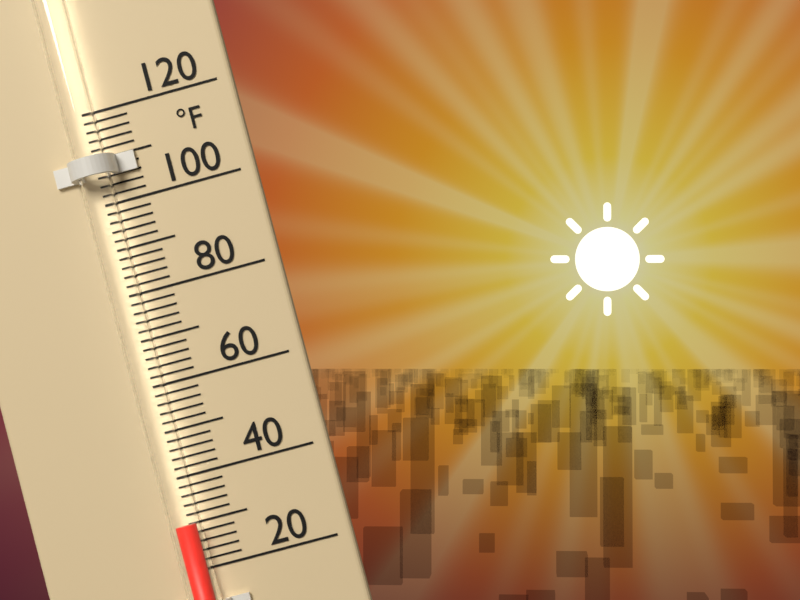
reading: 30 °F
